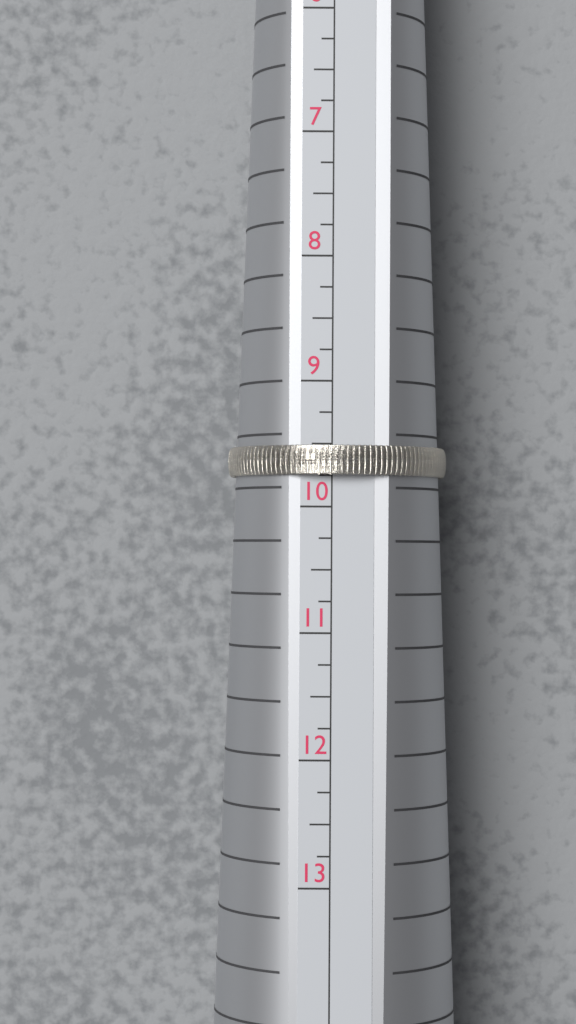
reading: 9.75 US
